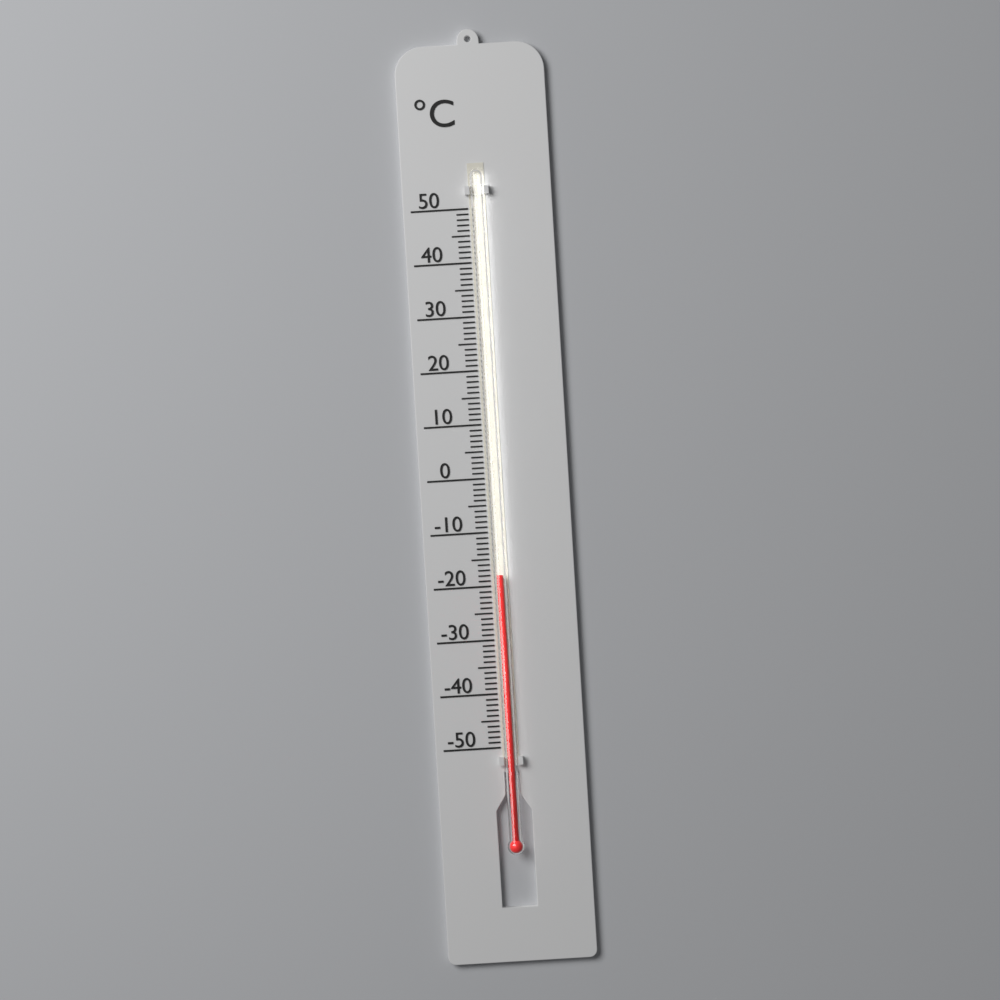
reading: -18 °C
